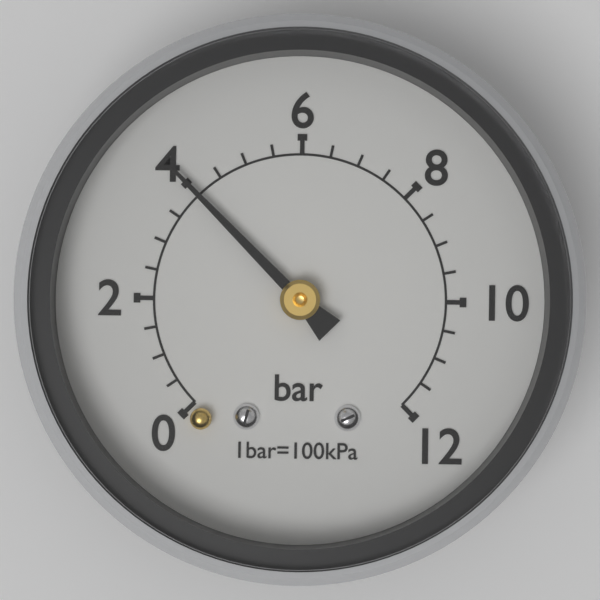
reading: 4.0 bar
